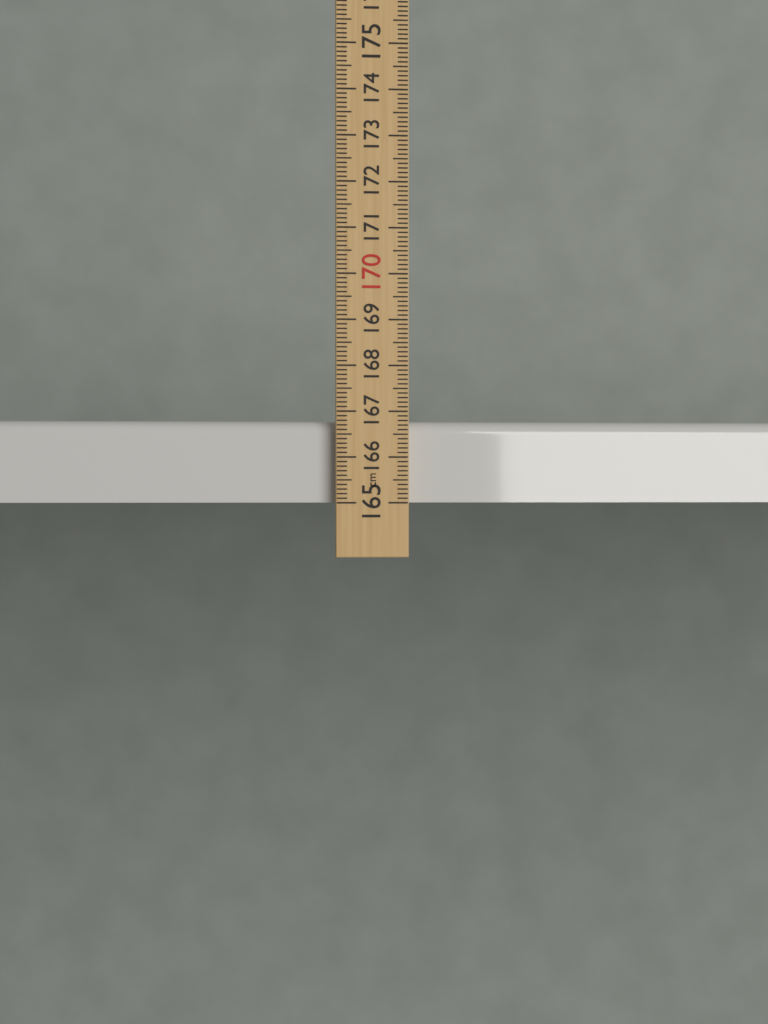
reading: 166.8 cm
